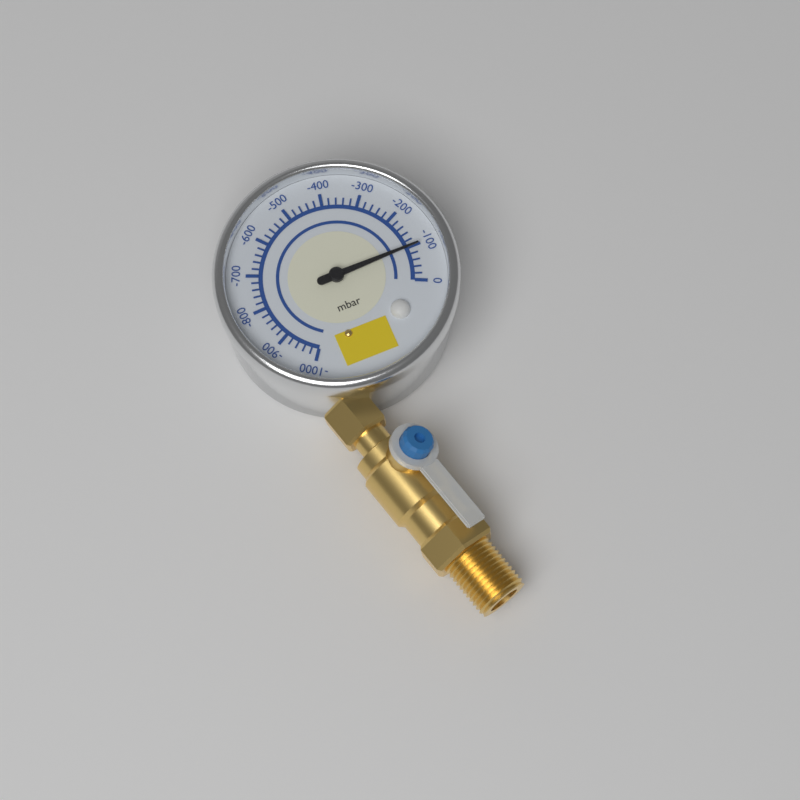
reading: -100 mbar
